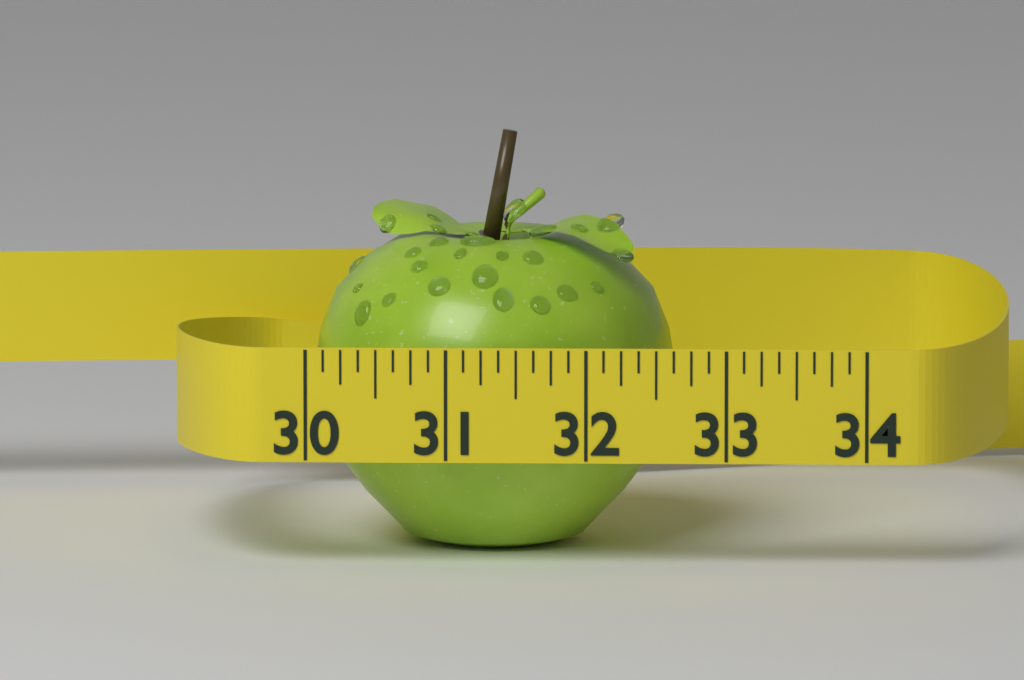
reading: 32.625 (no unit)
